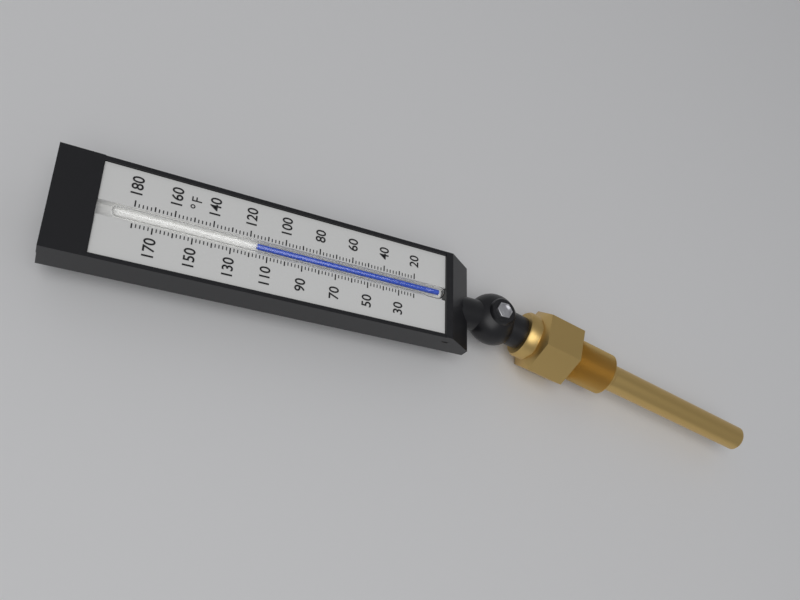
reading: 116 °F
